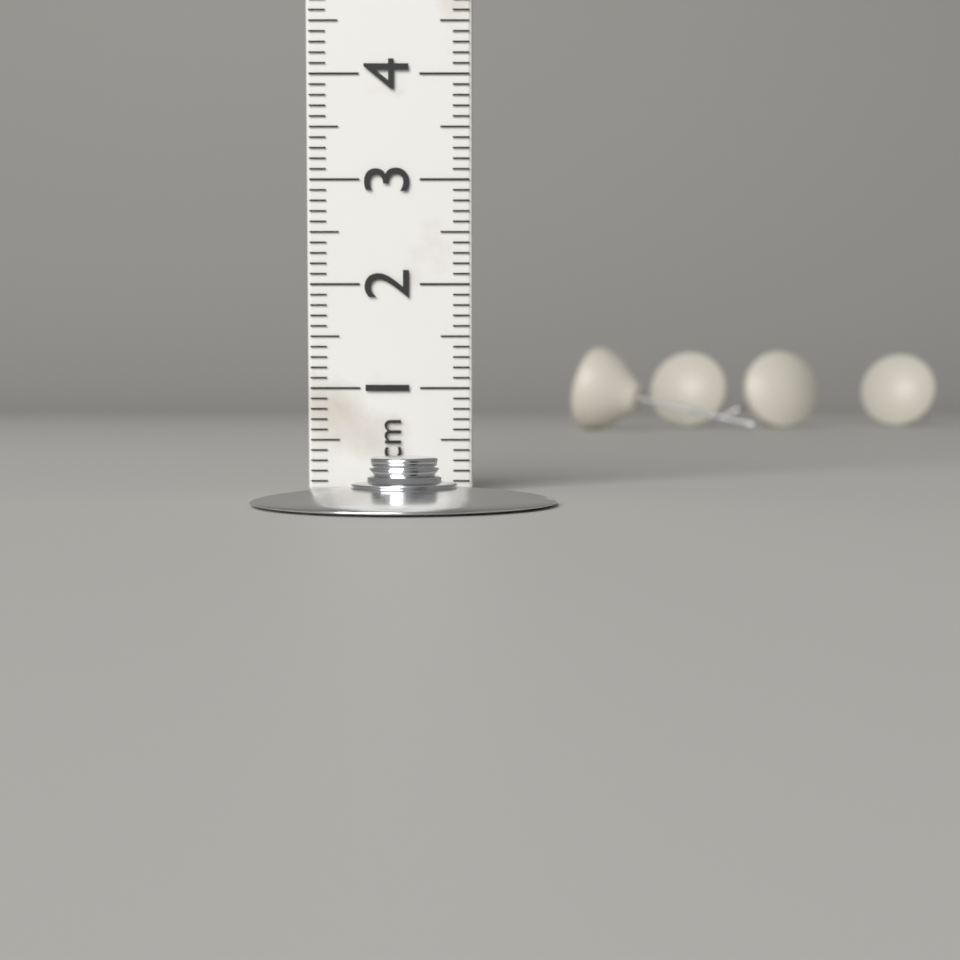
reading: 0.4 cm
